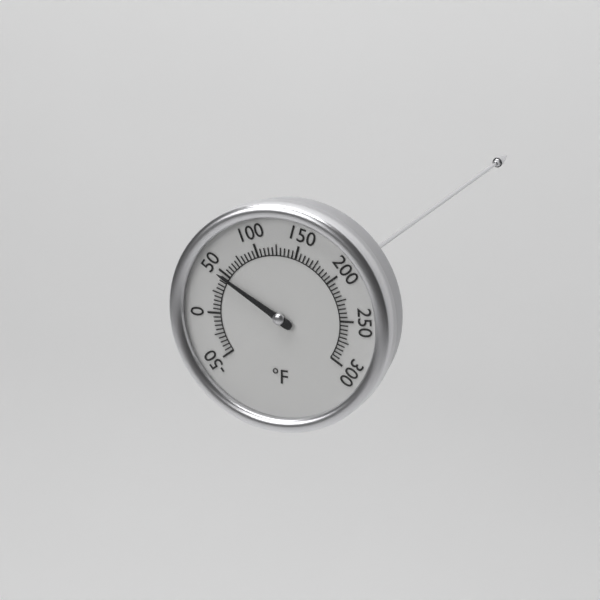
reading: 45 °F
